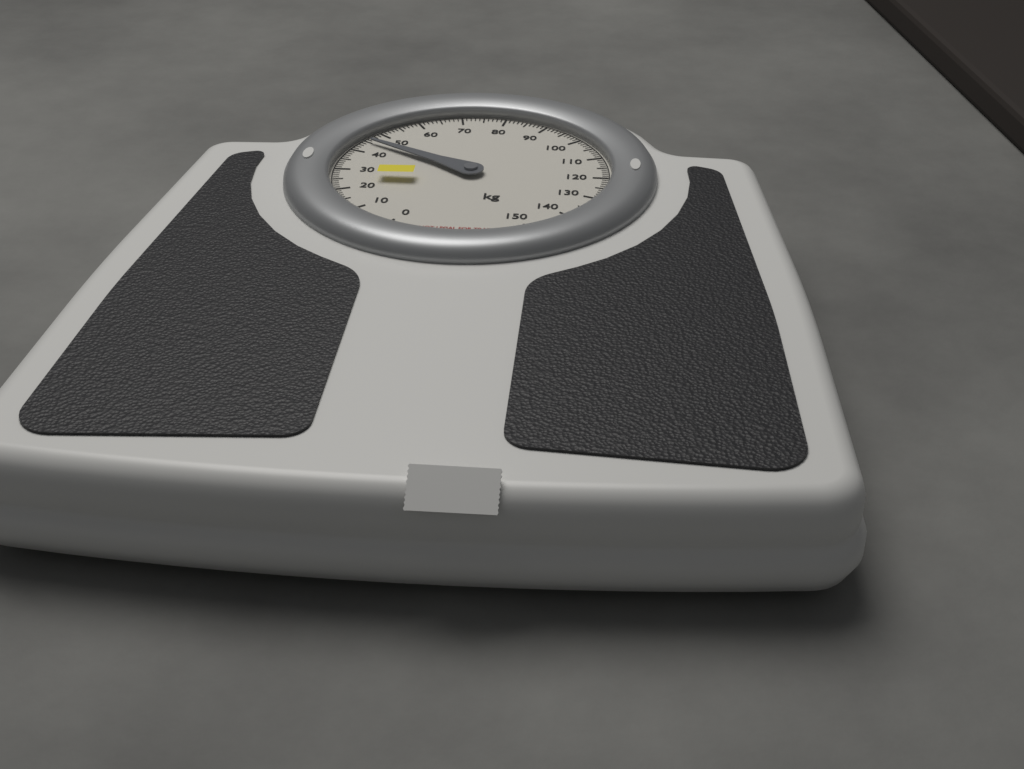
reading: 45 kg
